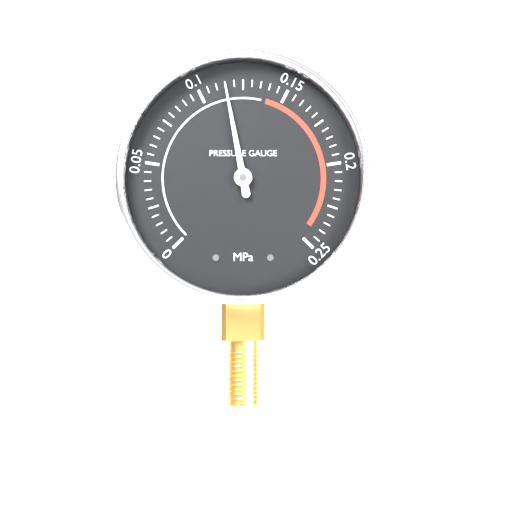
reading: 0.115 MPa
